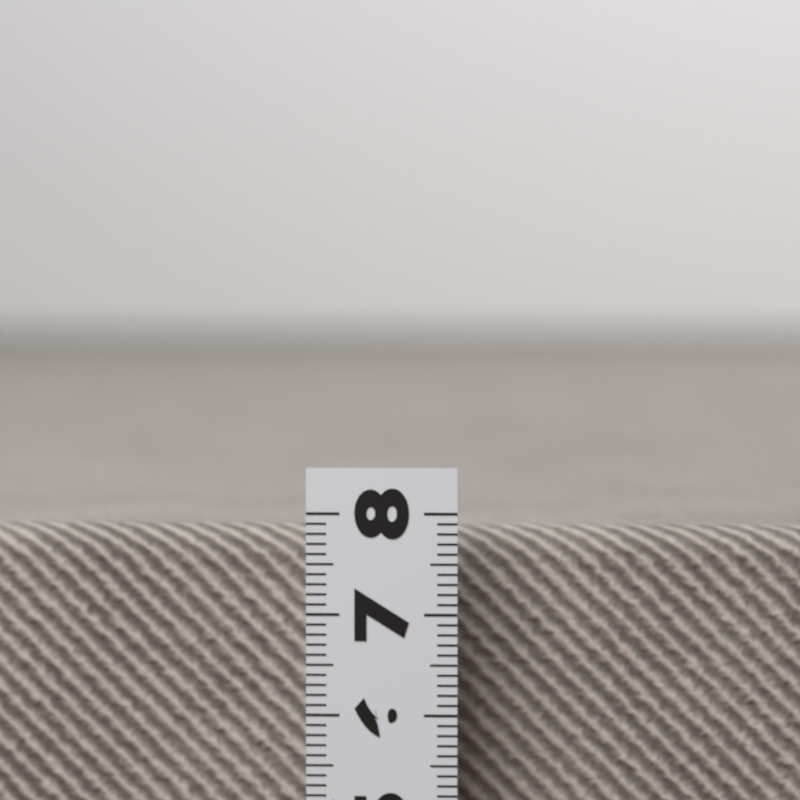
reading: 7.8 (no unit)
